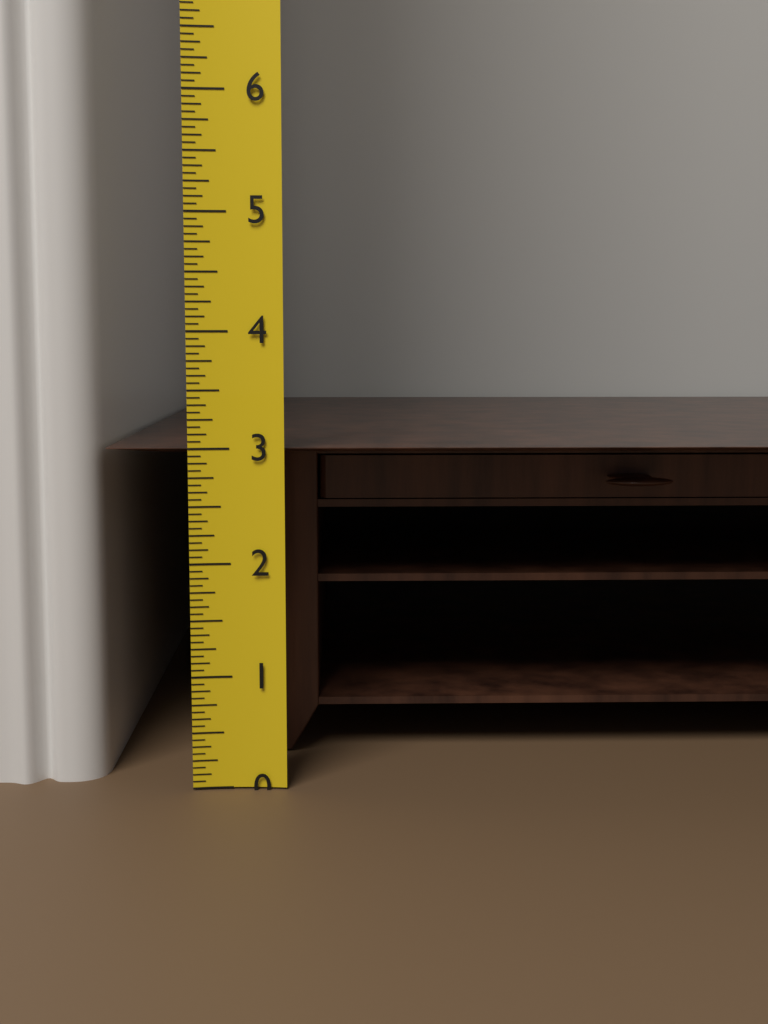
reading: 3.0000 (no unit)
